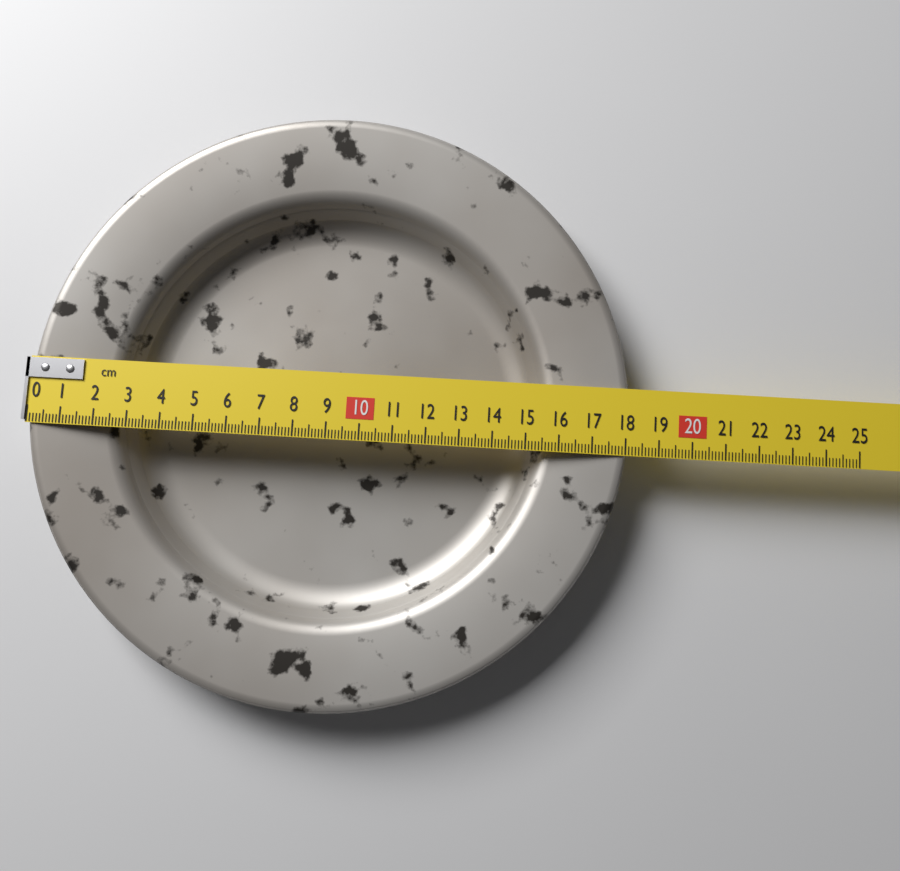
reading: 18.1 cm
